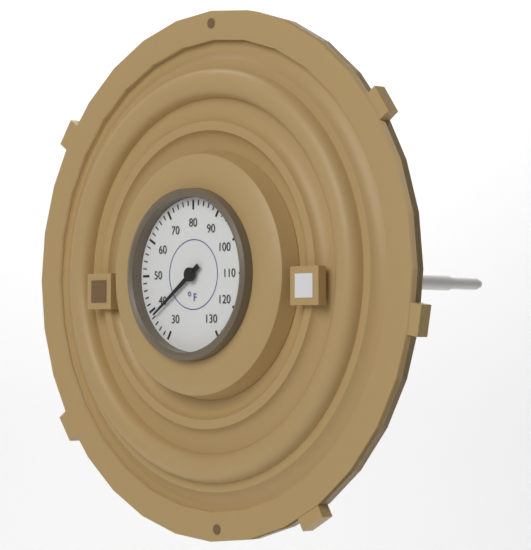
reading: 38 °F
